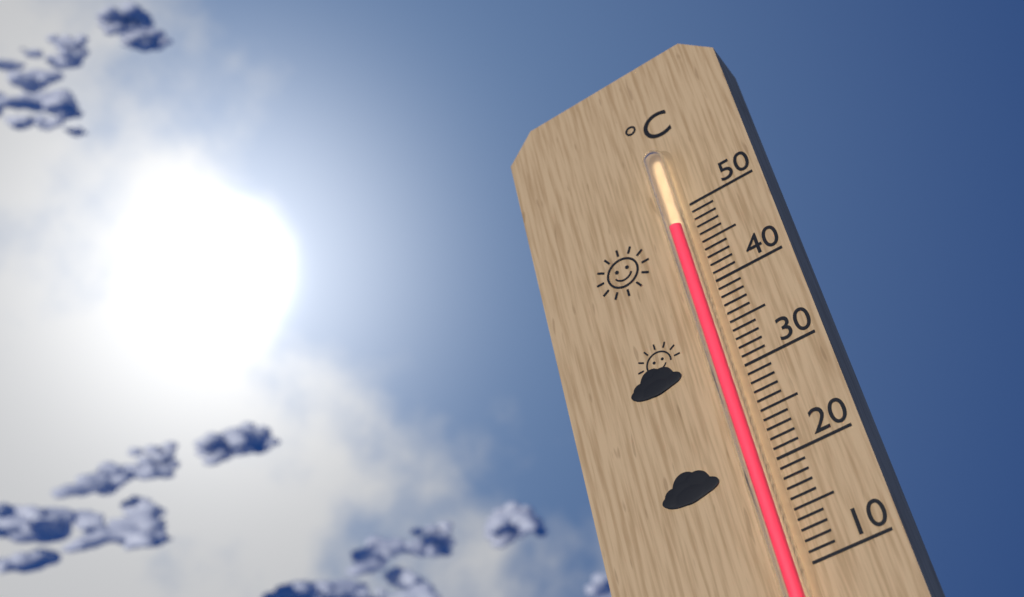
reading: 47 °C
